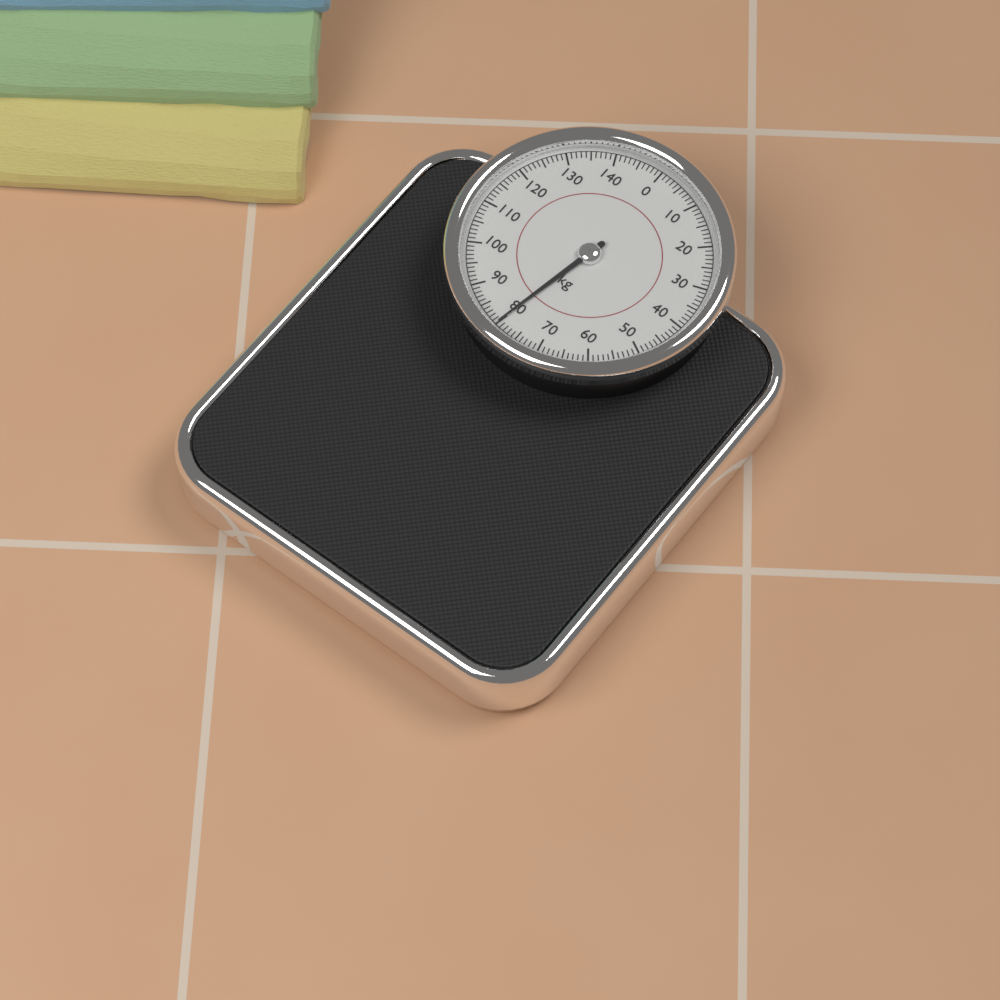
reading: 80 kg
